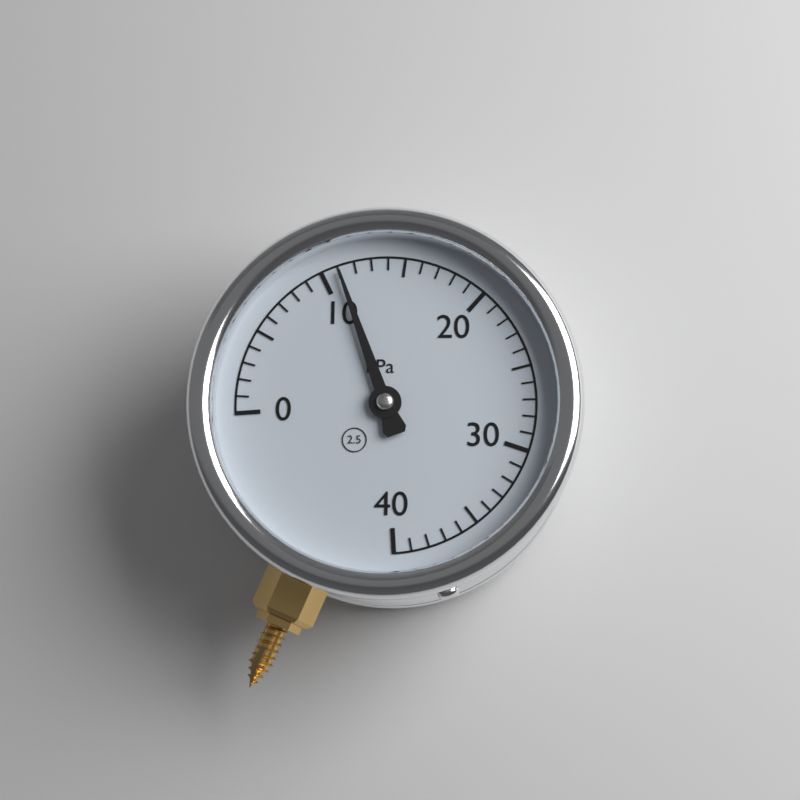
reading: 11 kPa
